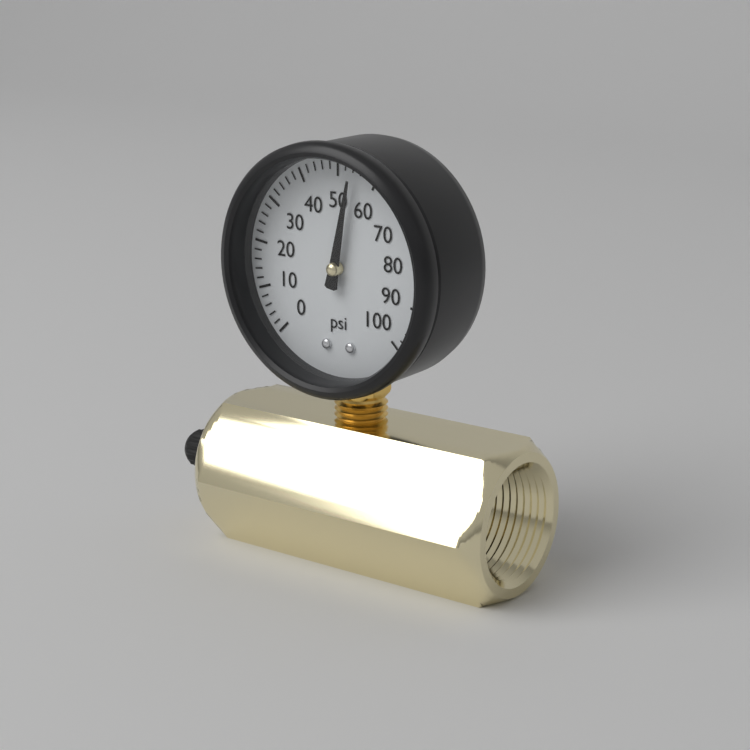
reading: 54 psi
